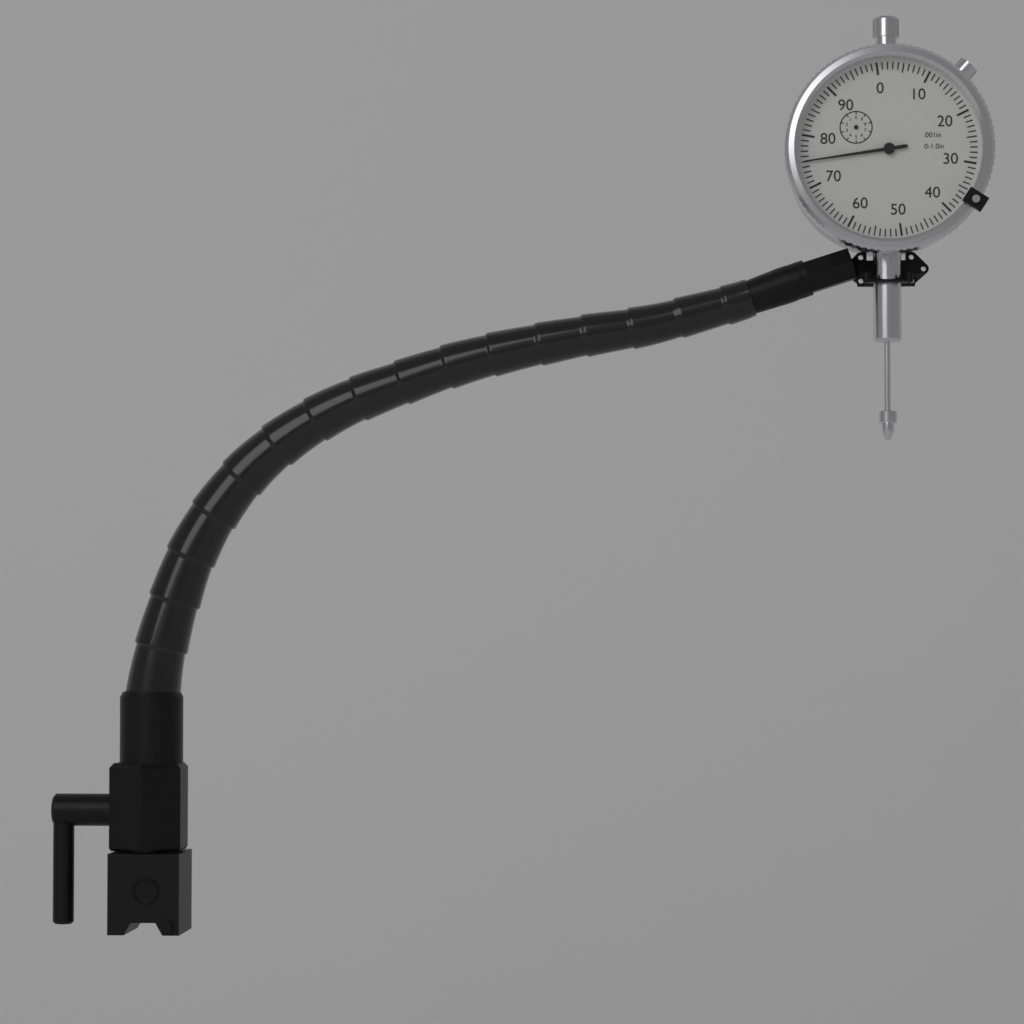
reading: 0.075 in
